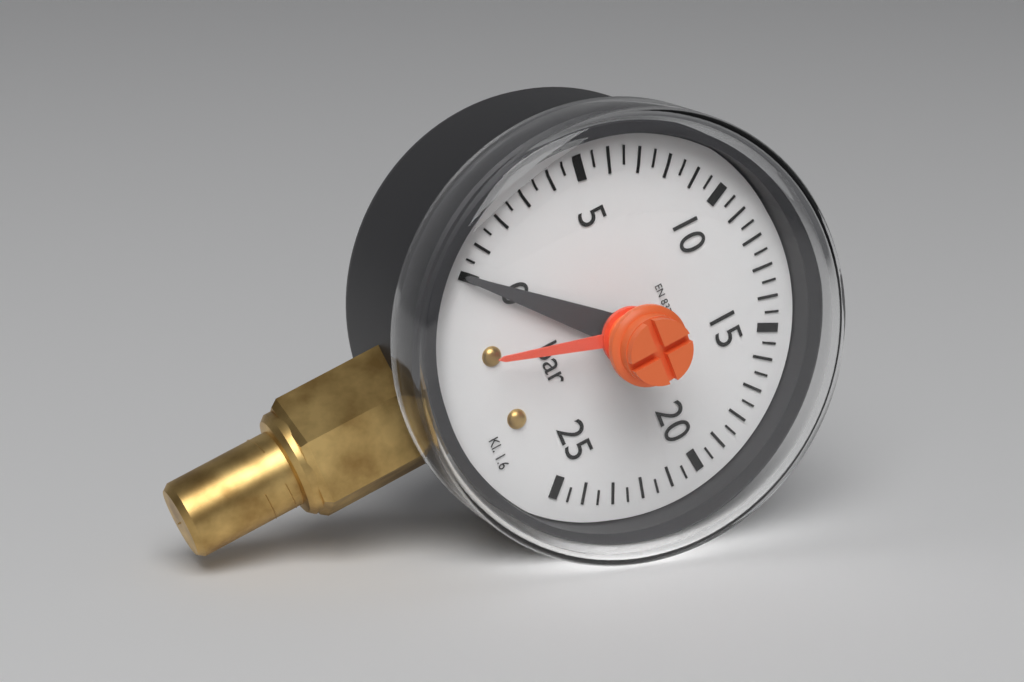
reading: 0.0 bar
